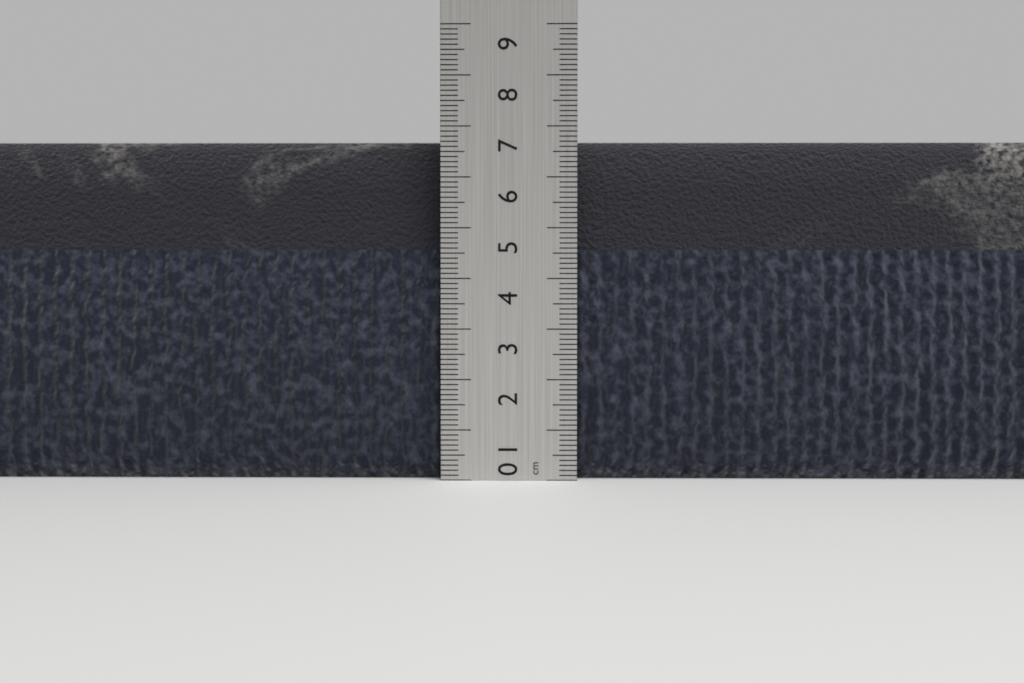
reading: 6.7 cm
